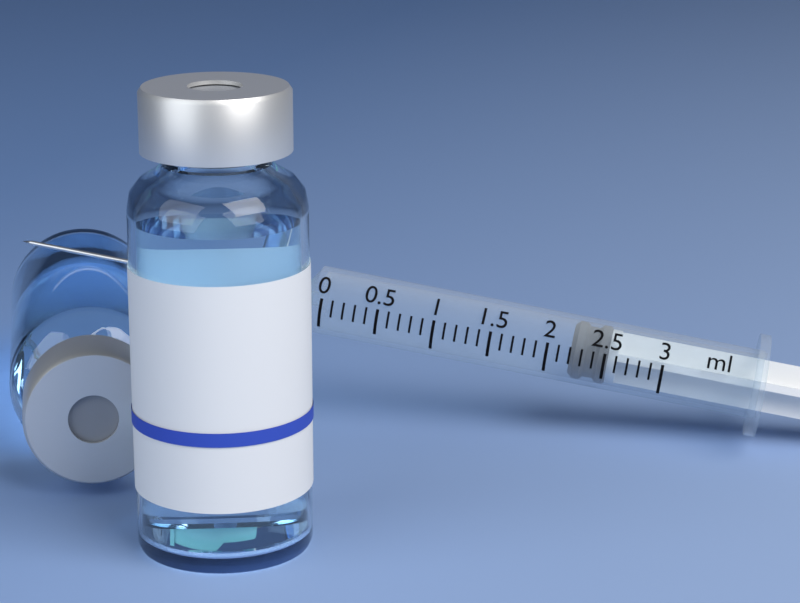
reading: 2.2 ml
